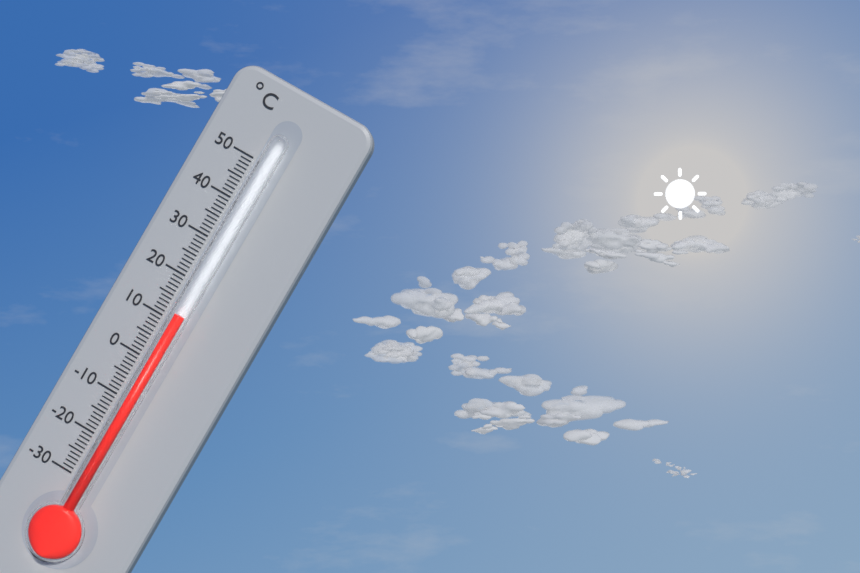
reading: 12 °C
